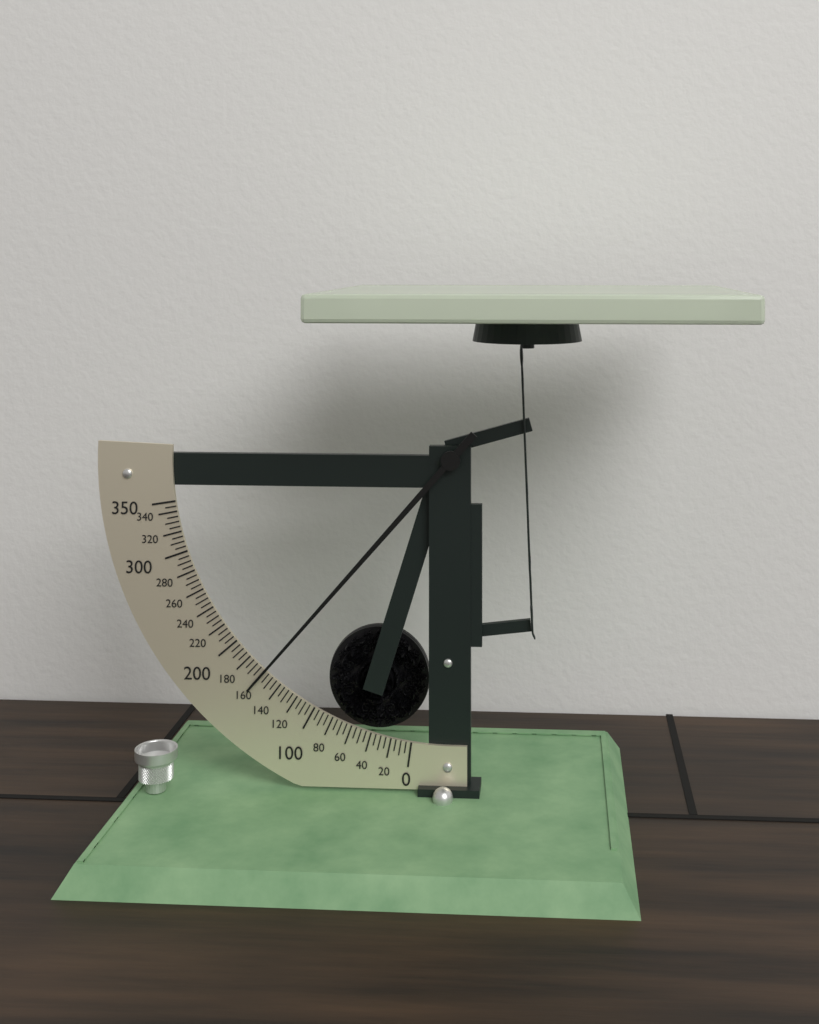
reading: 160 (no unit)
